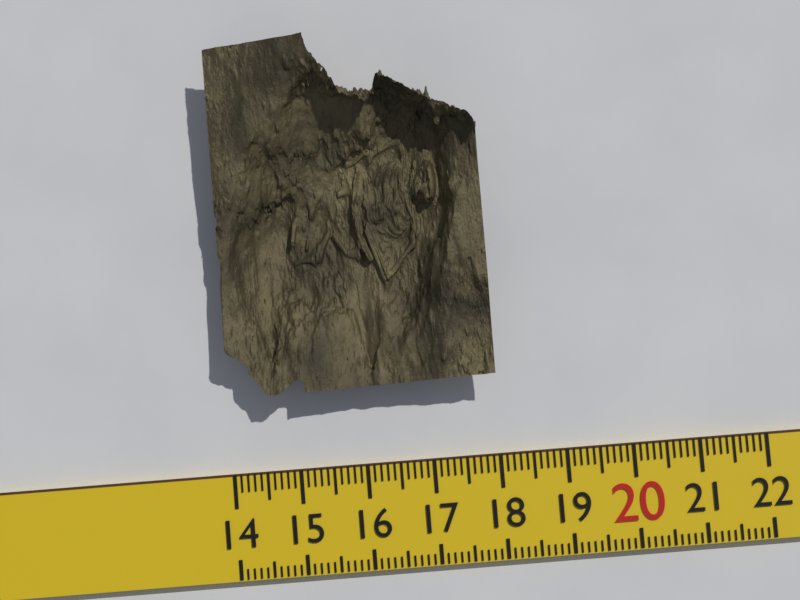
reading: 18.0 (no unit)
